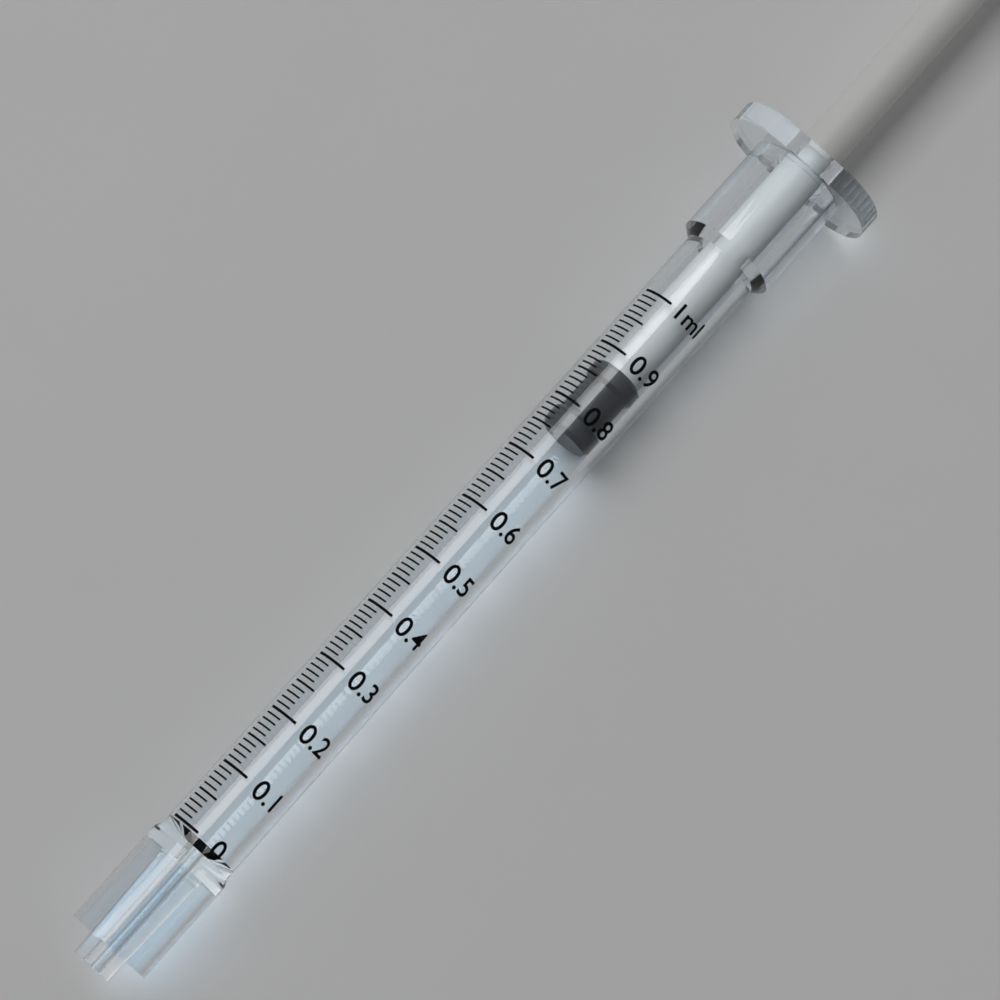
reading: 0.76 ml
